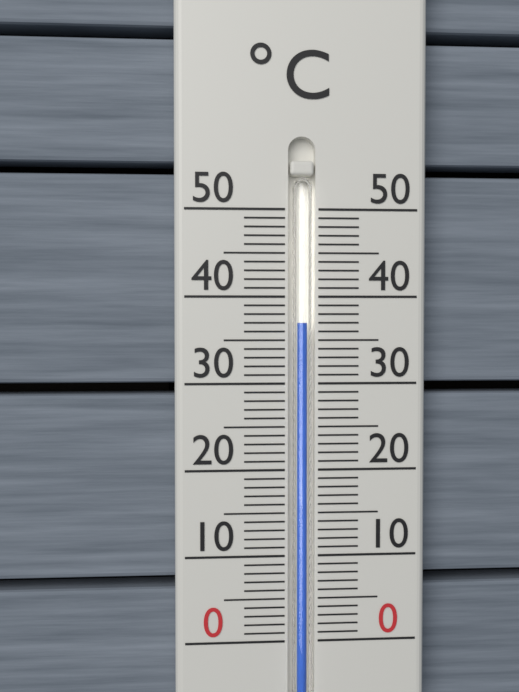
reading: 37 °C
